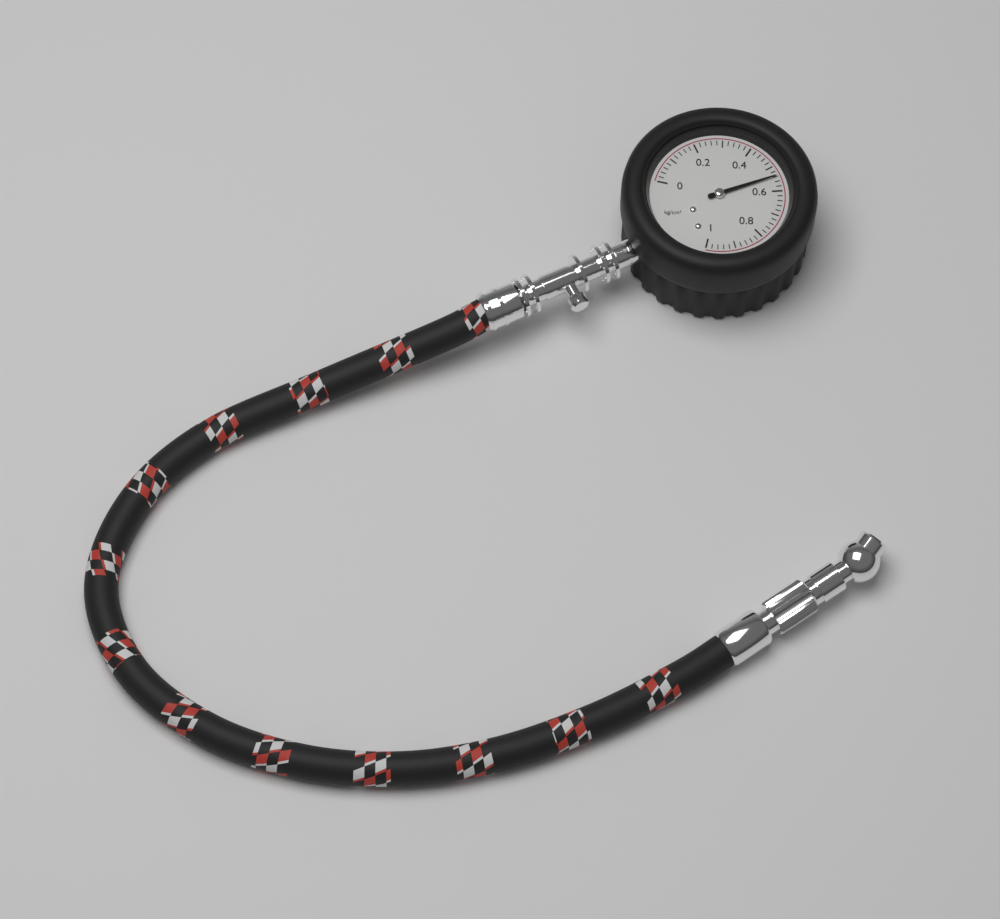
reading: 0.54 kg/cm²
